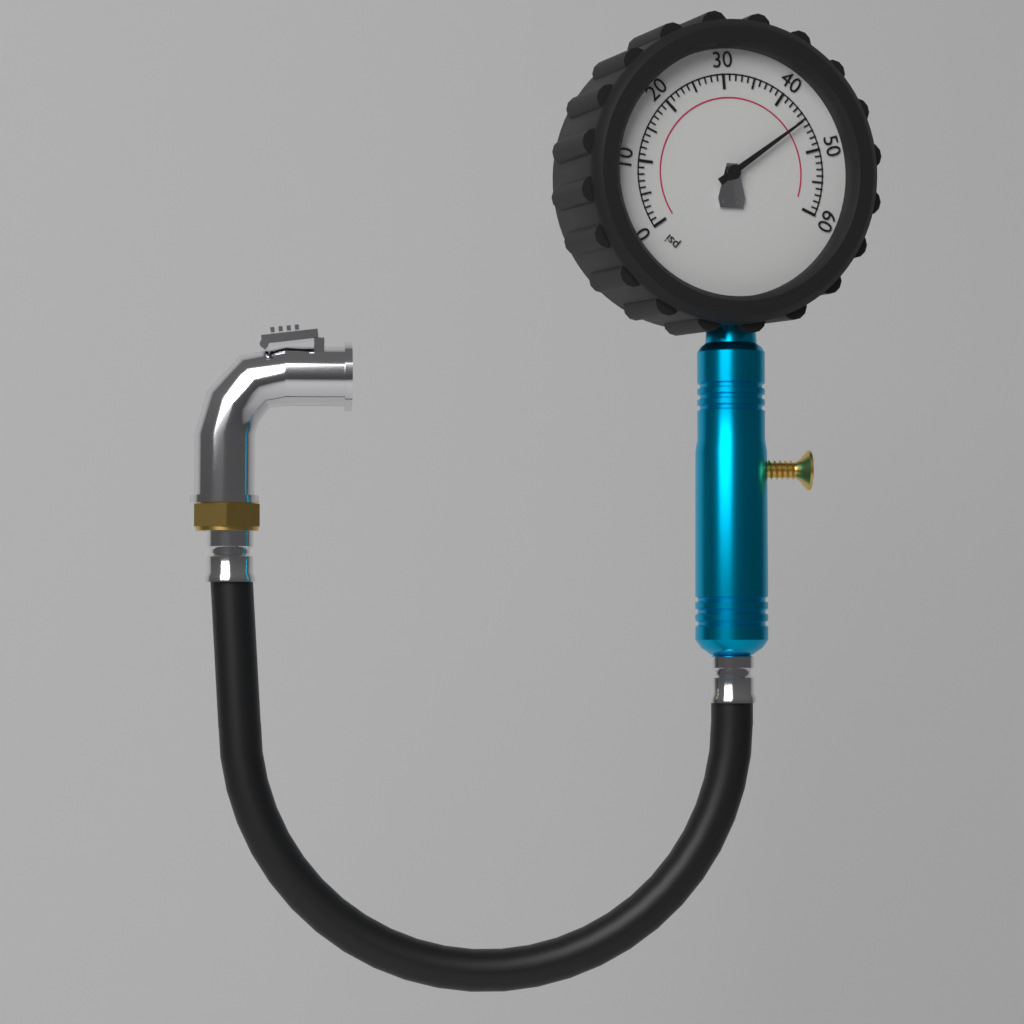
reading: 45 psi
